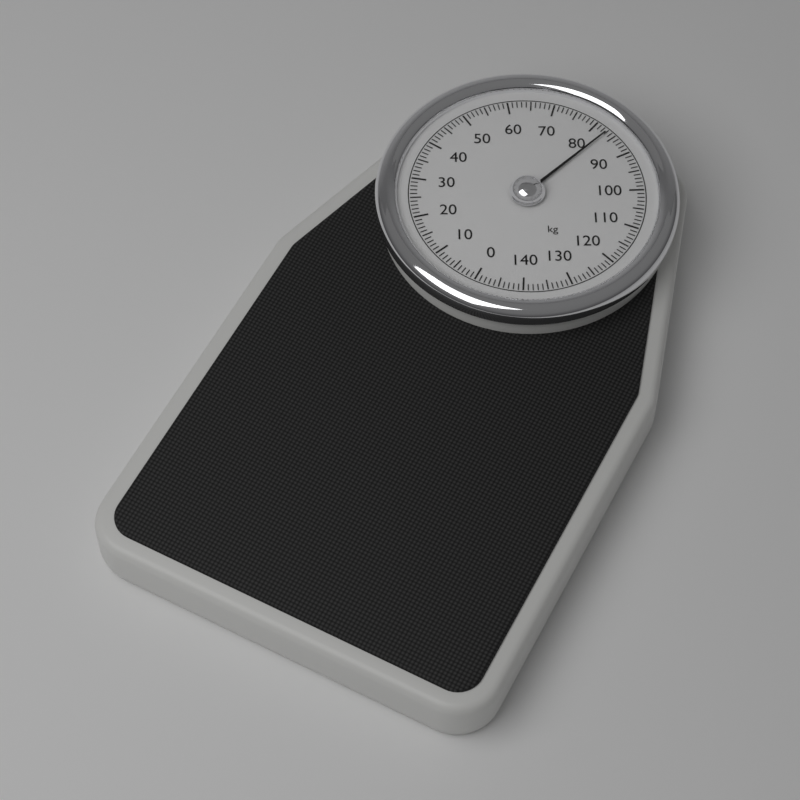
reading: 83 kg
